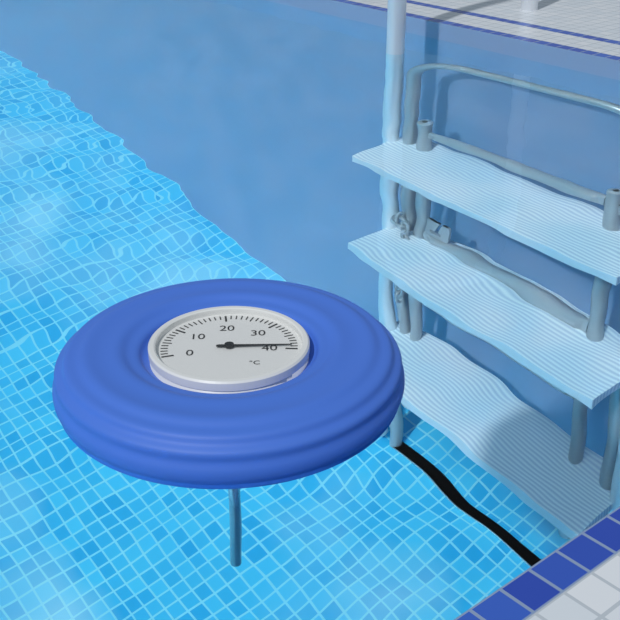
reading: 39 °C
